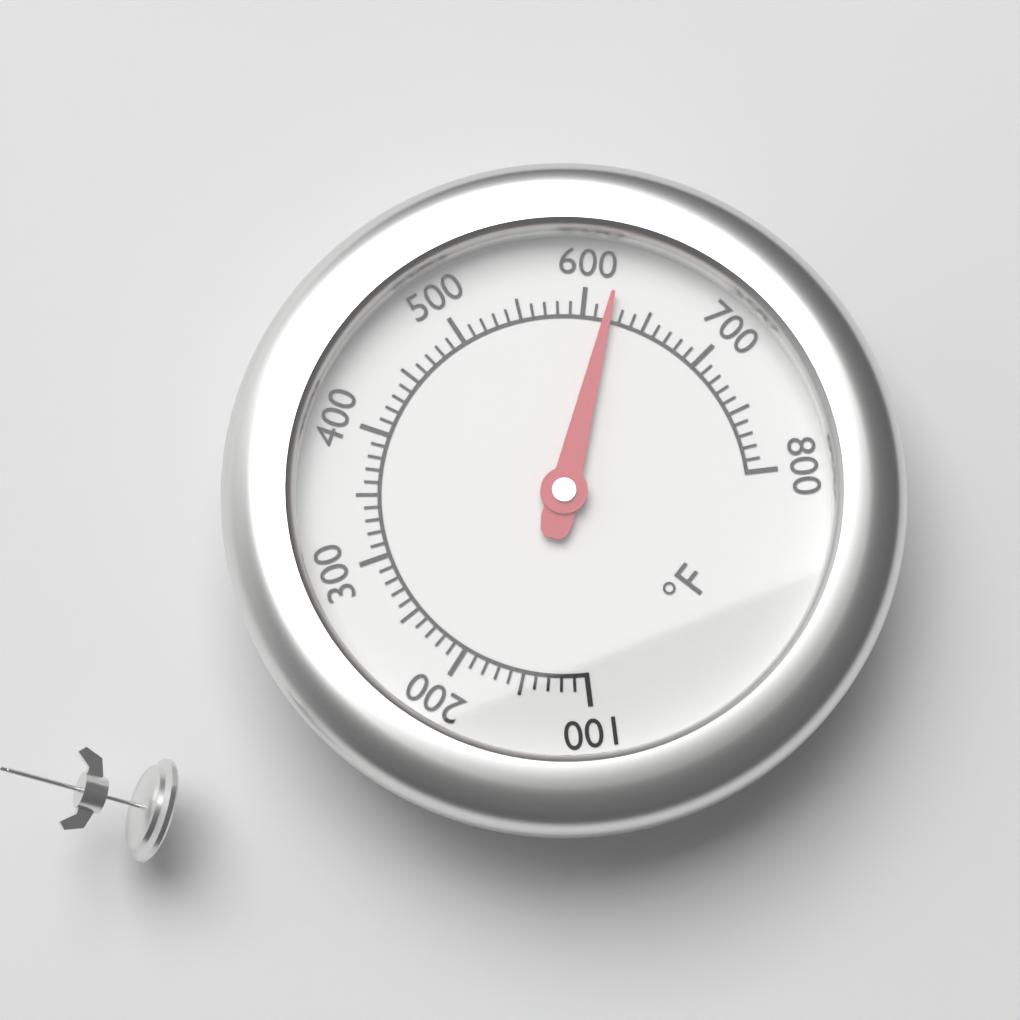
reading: 620 °F
